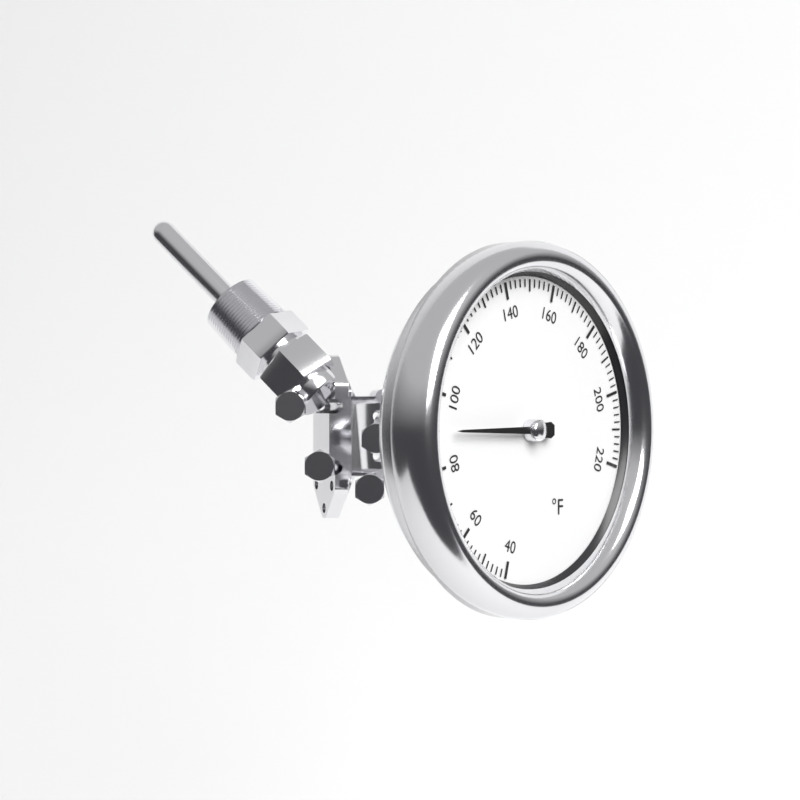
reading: 90 °F
